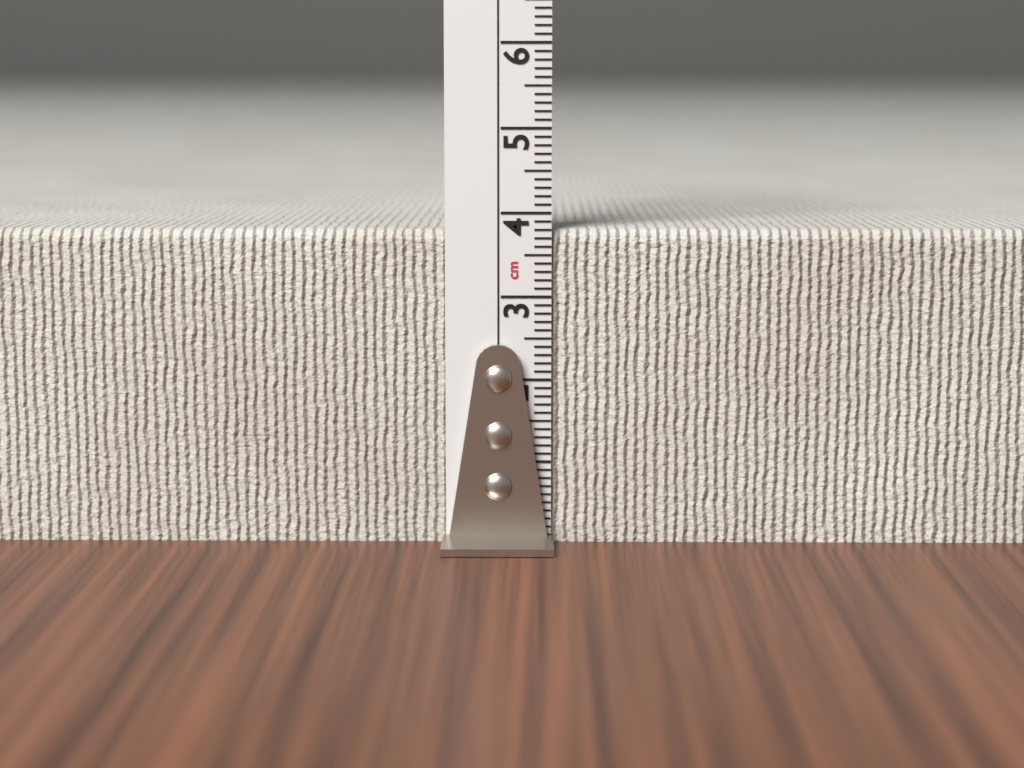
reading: 3.8 cm
